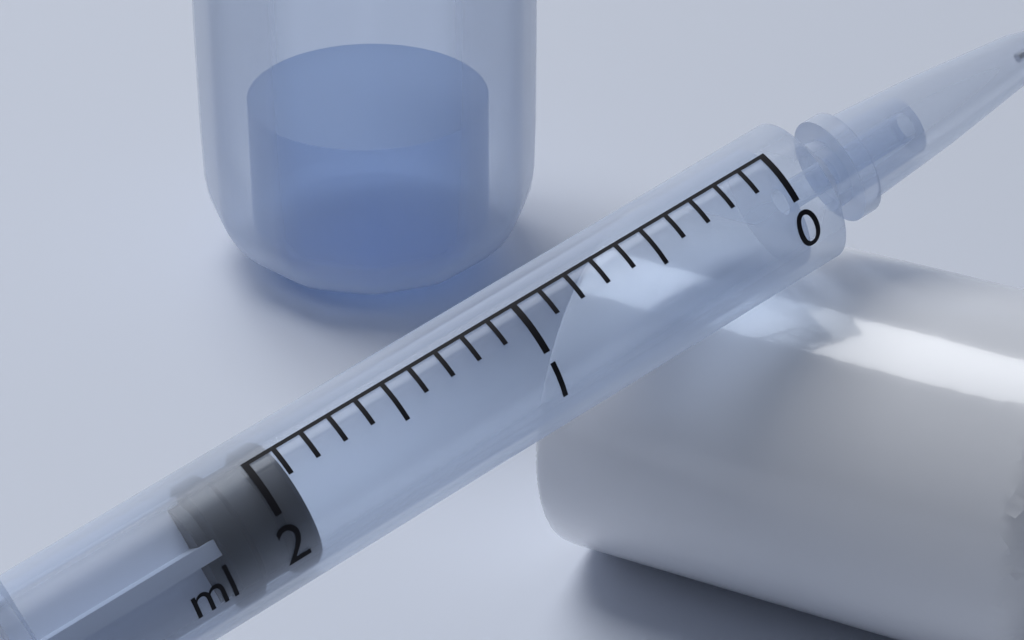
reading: 1.9 ml
